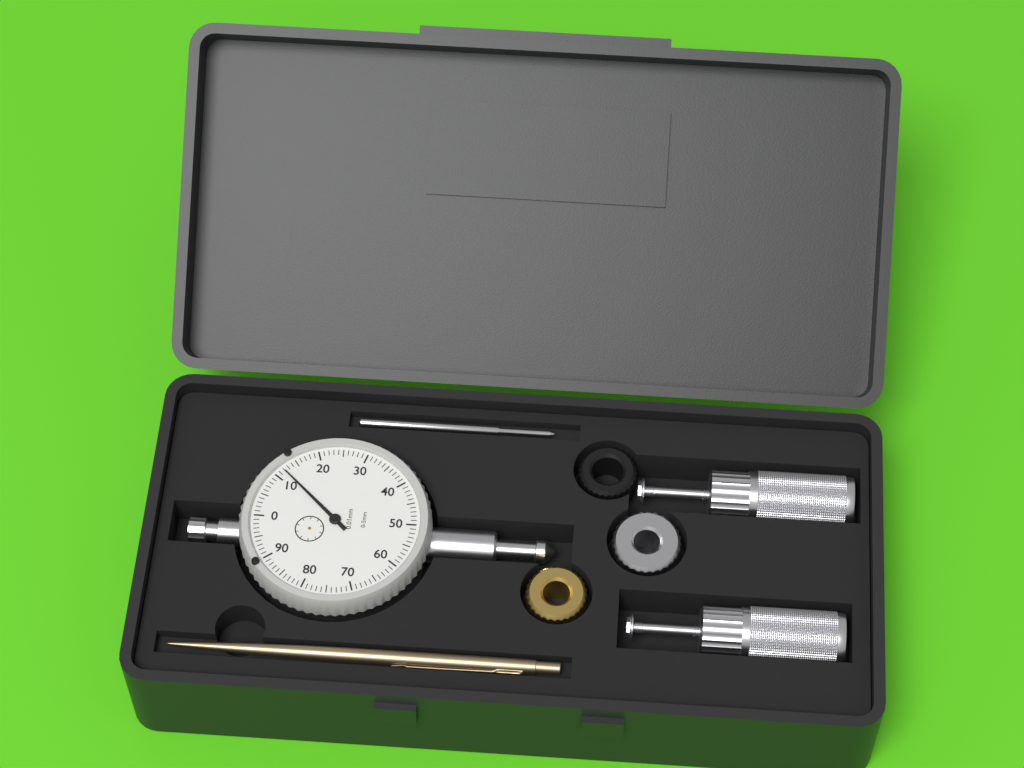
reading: 0.12 mm
